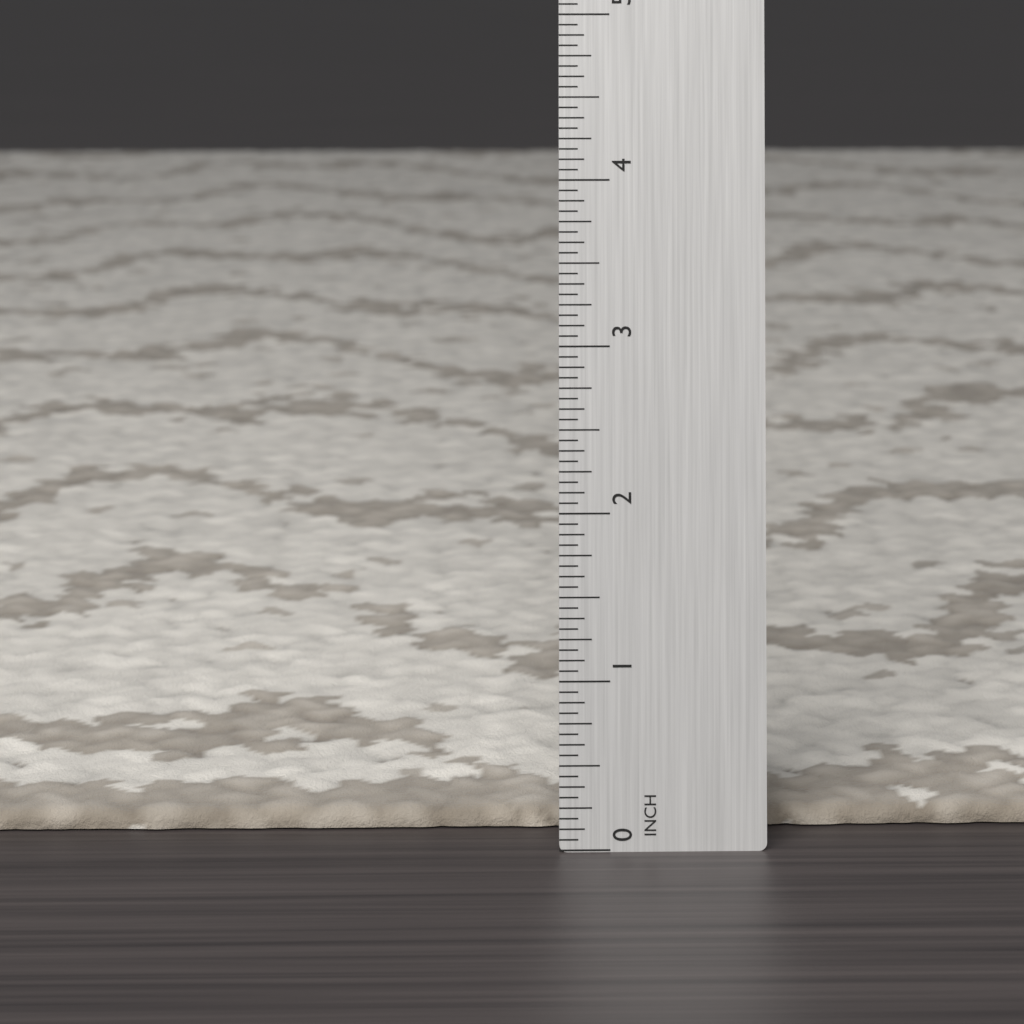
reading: 0.1250 in
